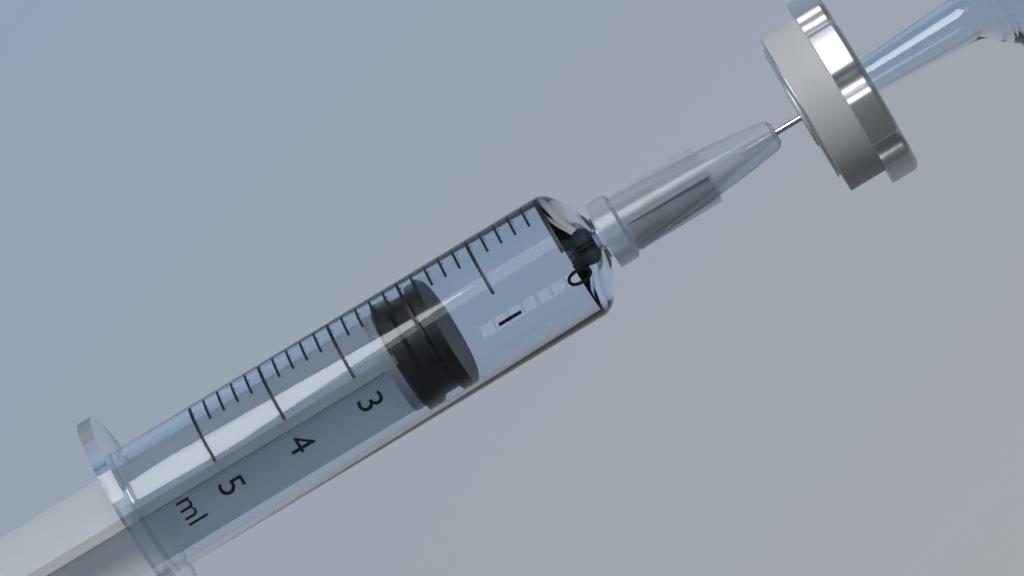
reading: 1.8 ml
